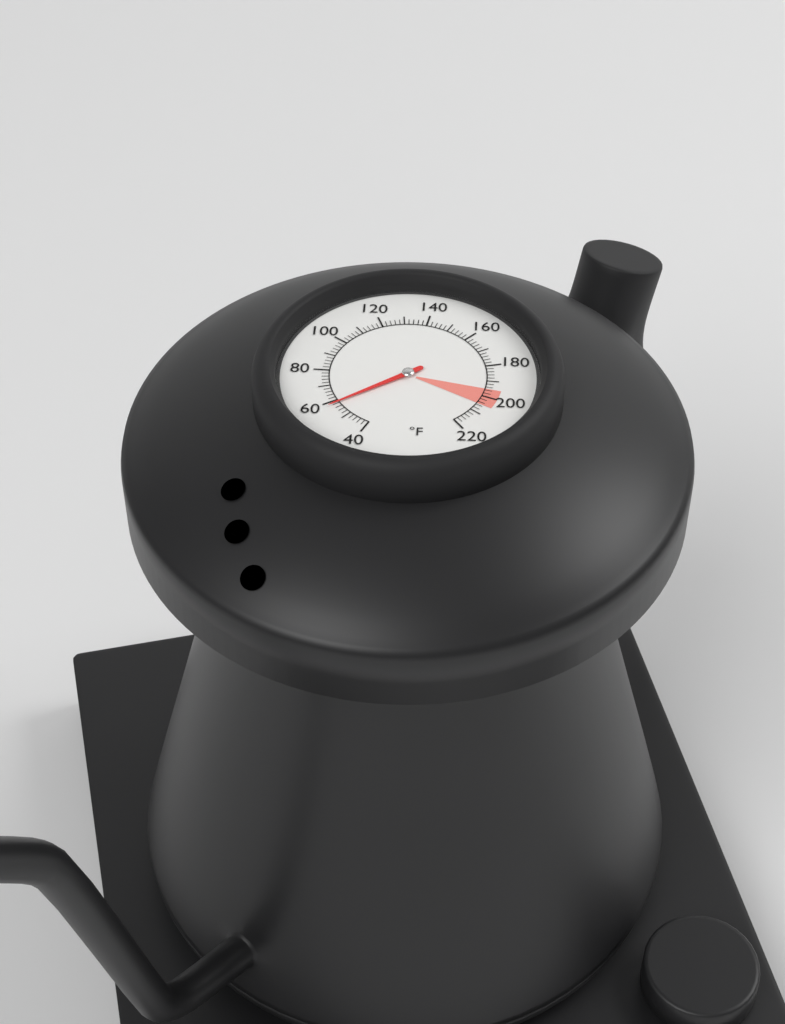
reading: 58 °F
